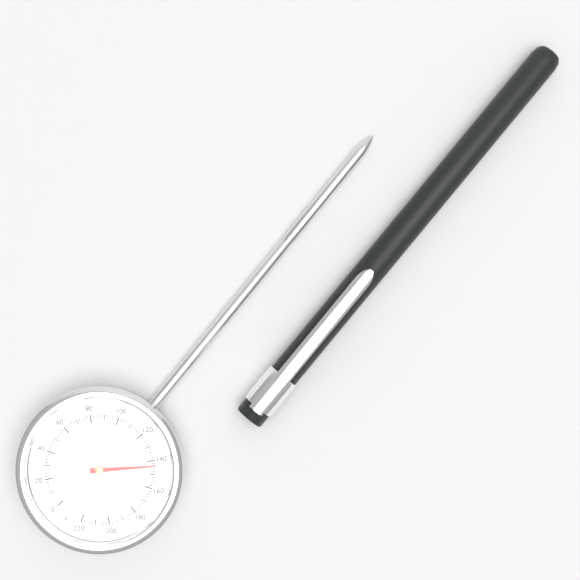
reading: 144 °F
